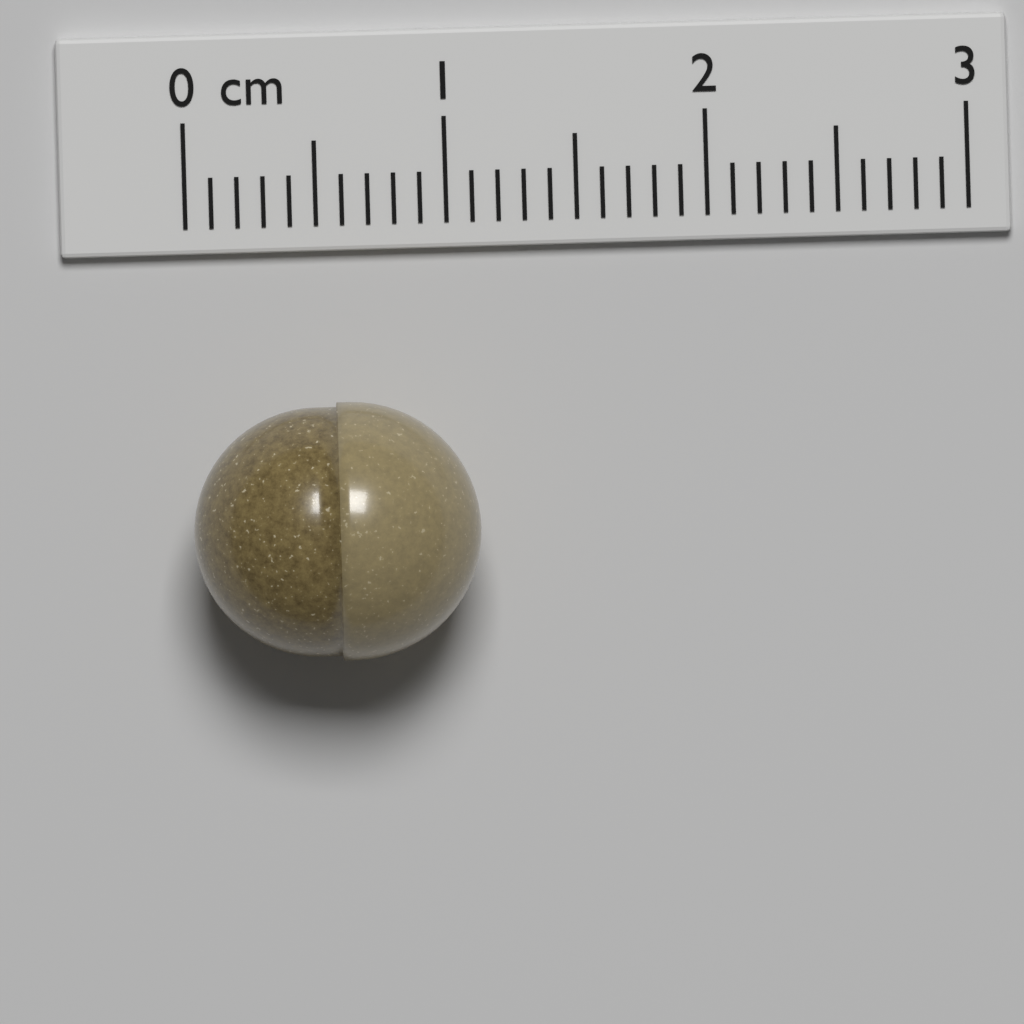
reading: 1.1 cm
